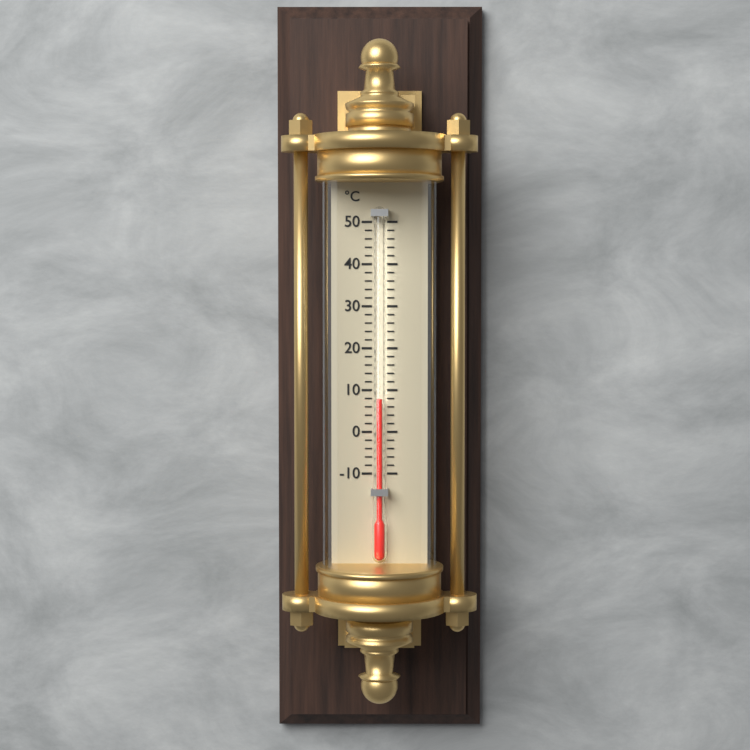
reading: 8 °C
